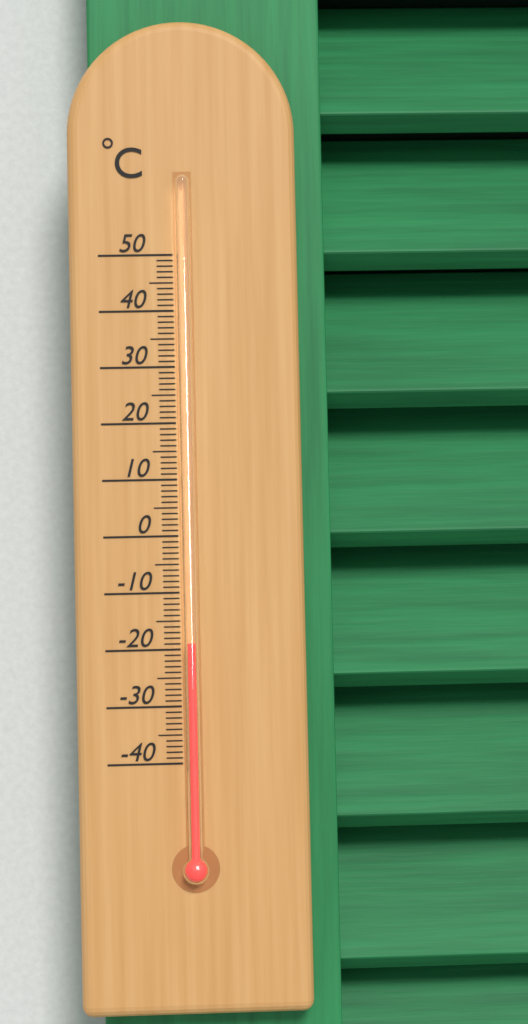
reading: -19 °C
